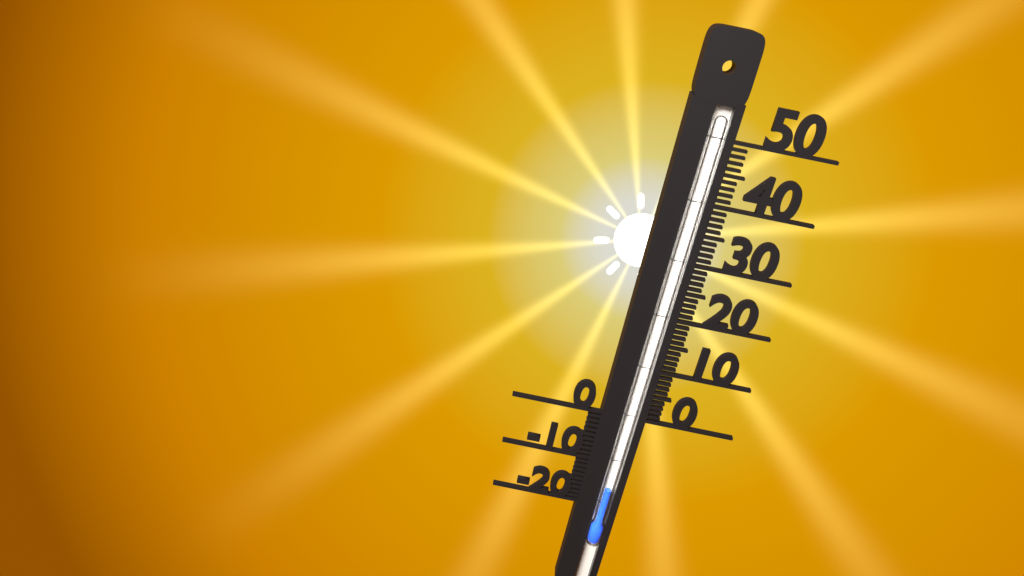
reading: -16 (no unit)
